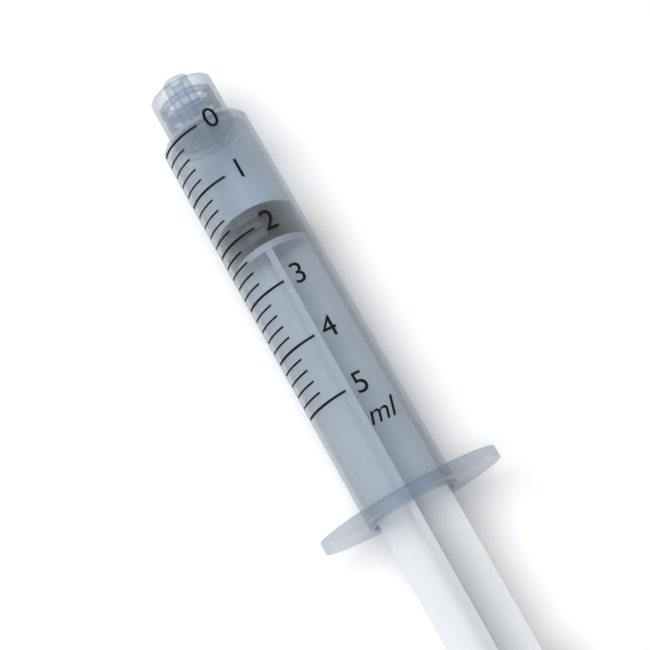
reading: 1.6 ml
